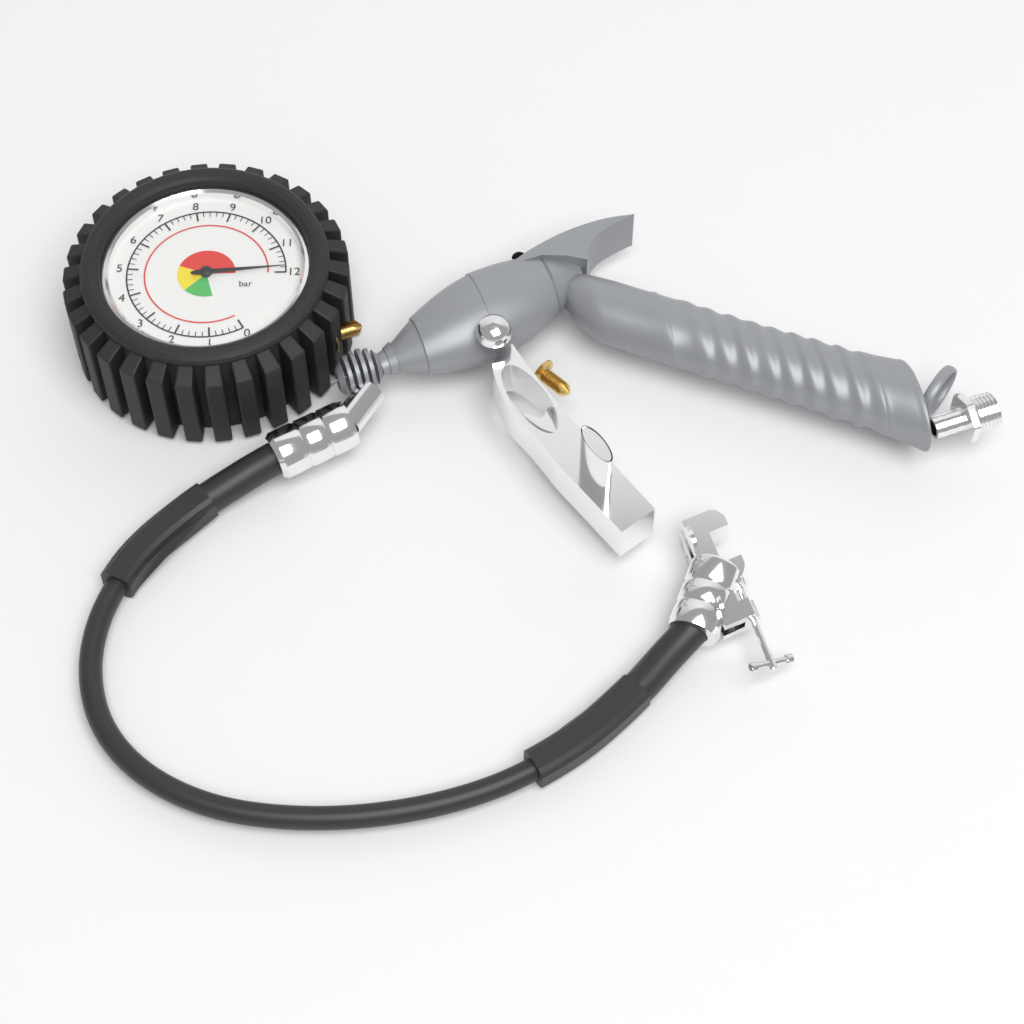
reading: 11.8 bar
